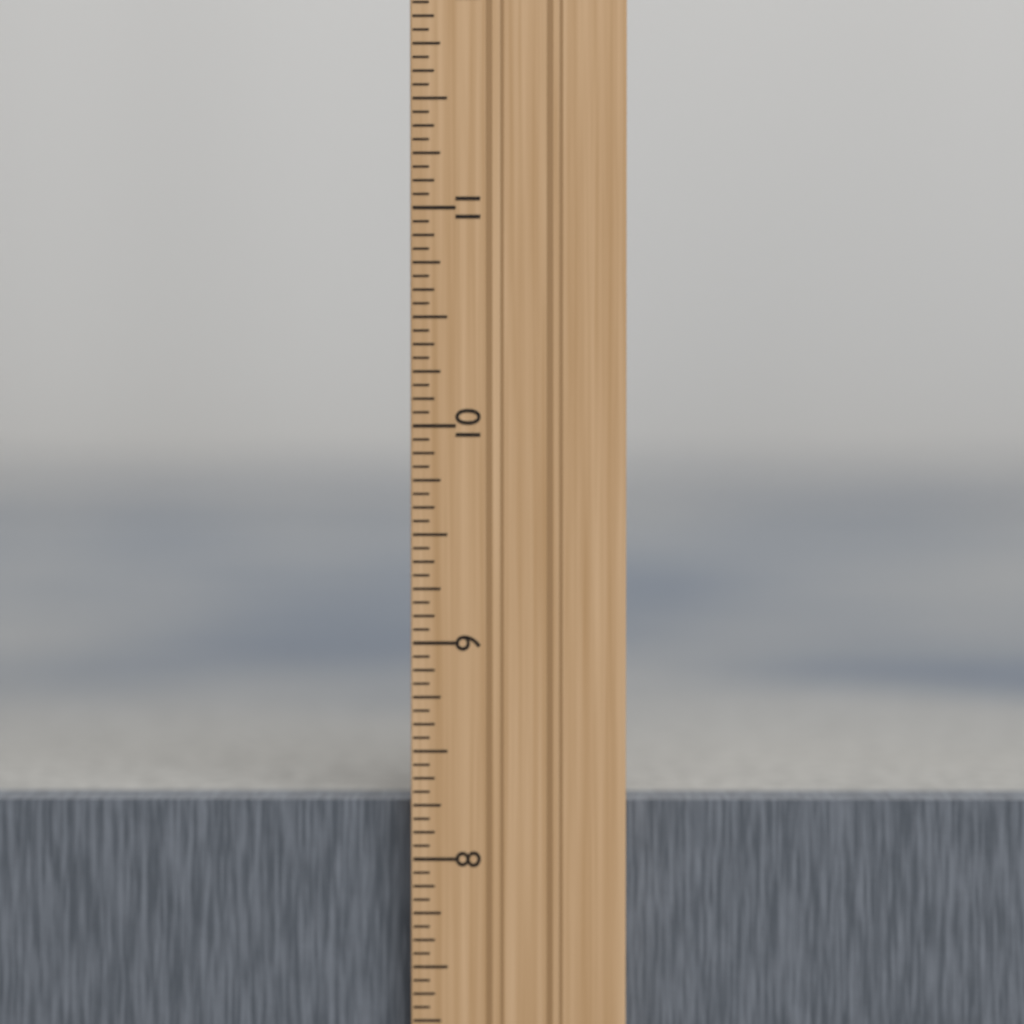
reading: 8.2500 in
